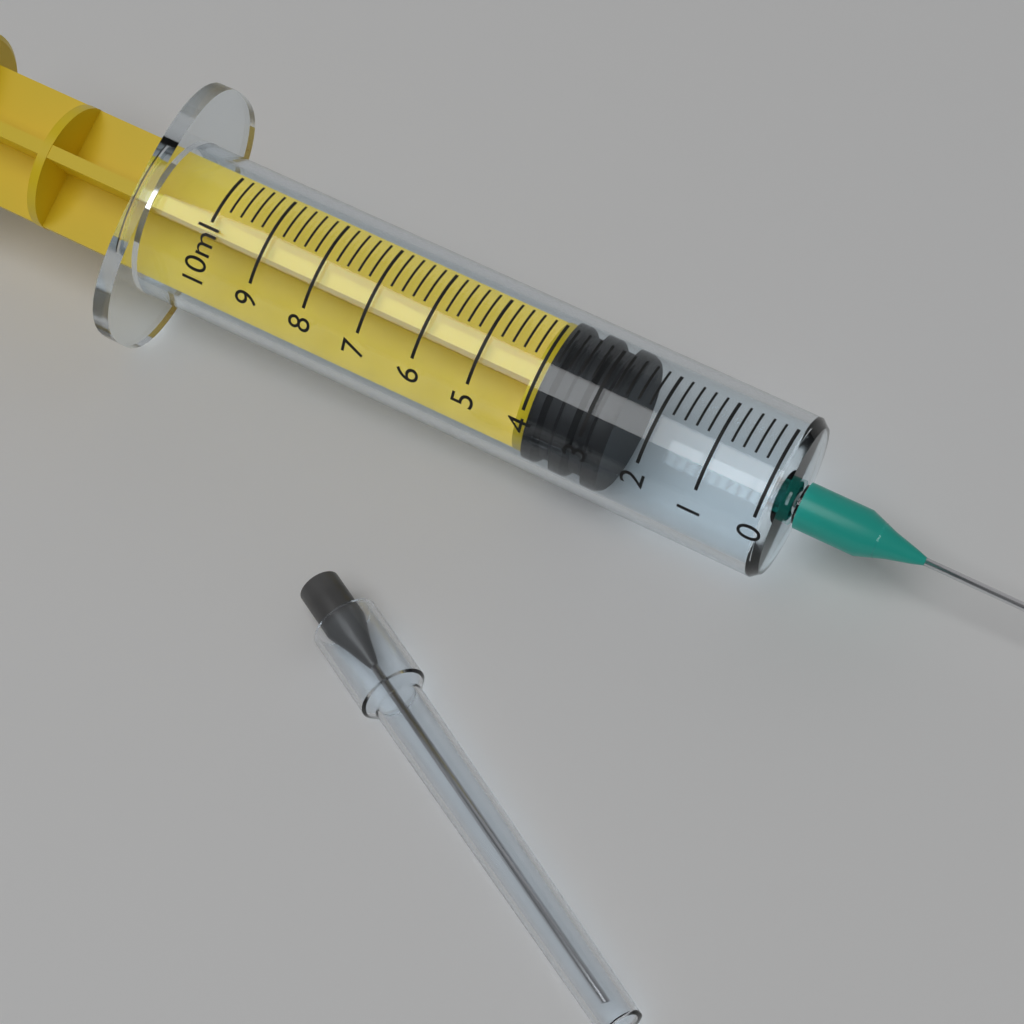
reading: 2.6 ml
